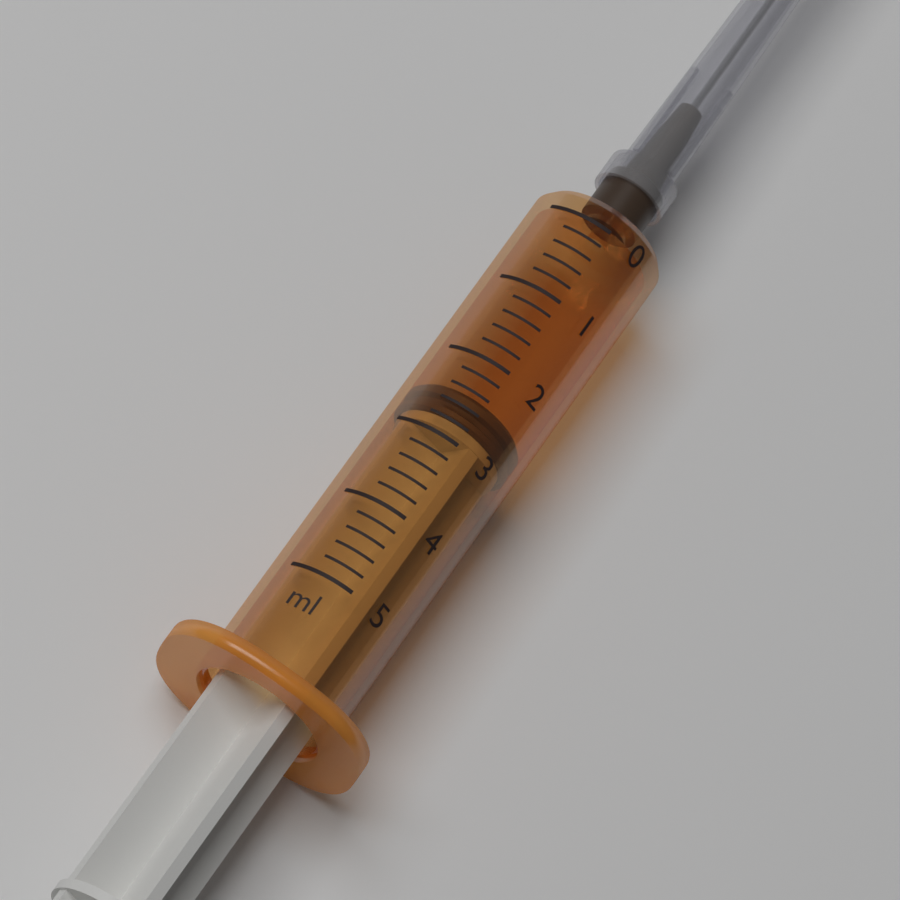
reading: 2.4 ml
